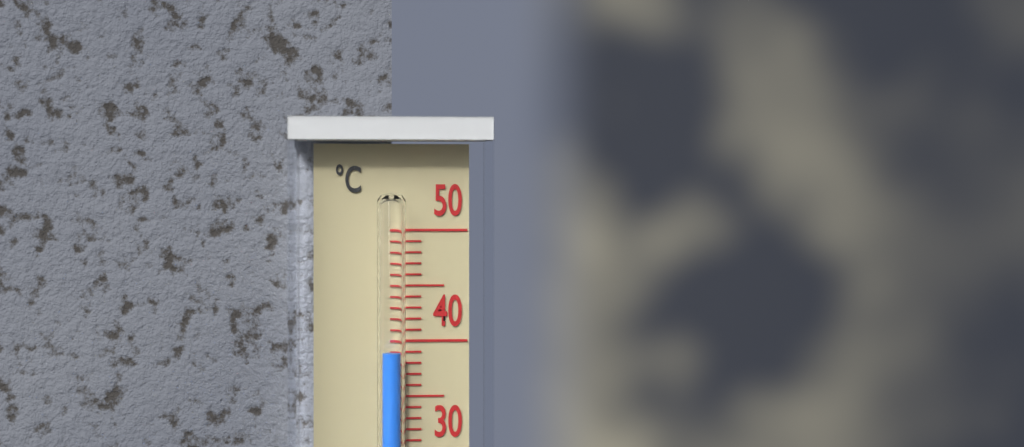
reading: 39 °C
